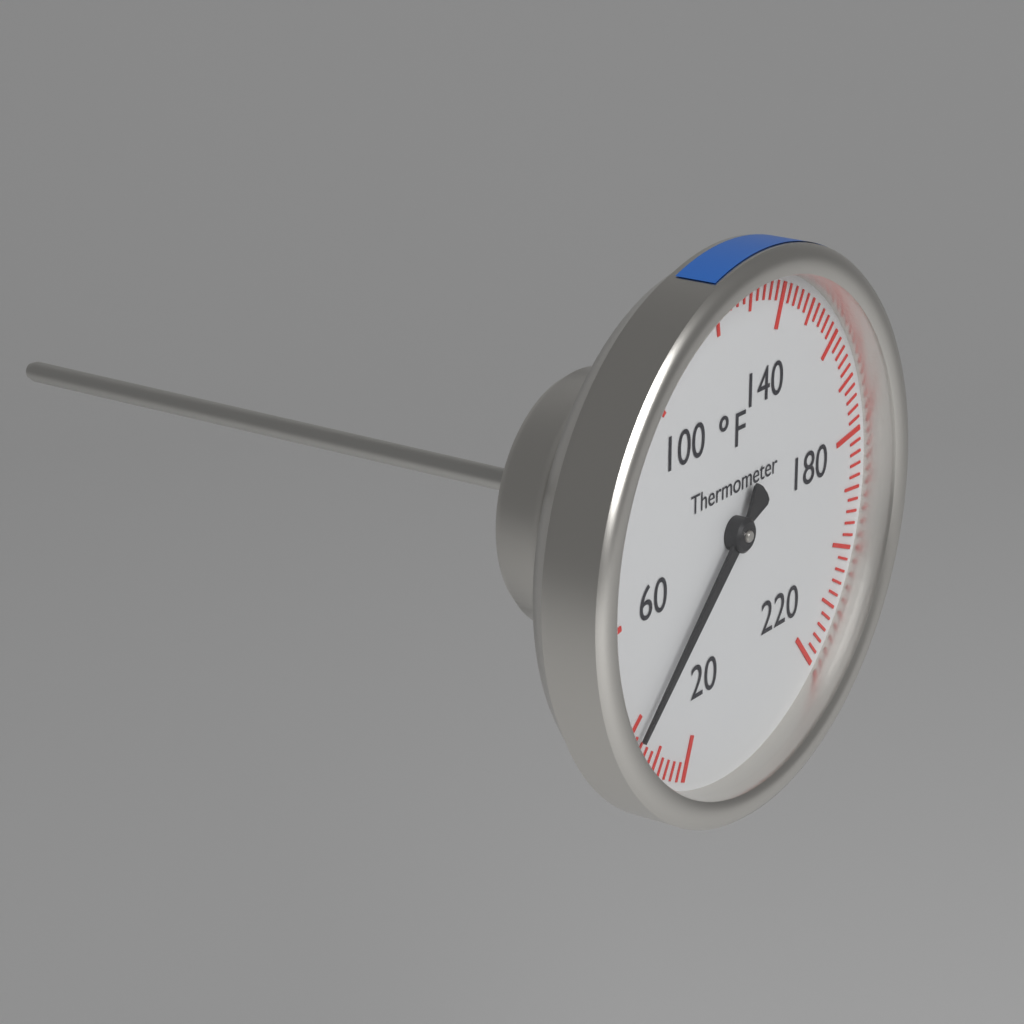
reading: 38 °F
